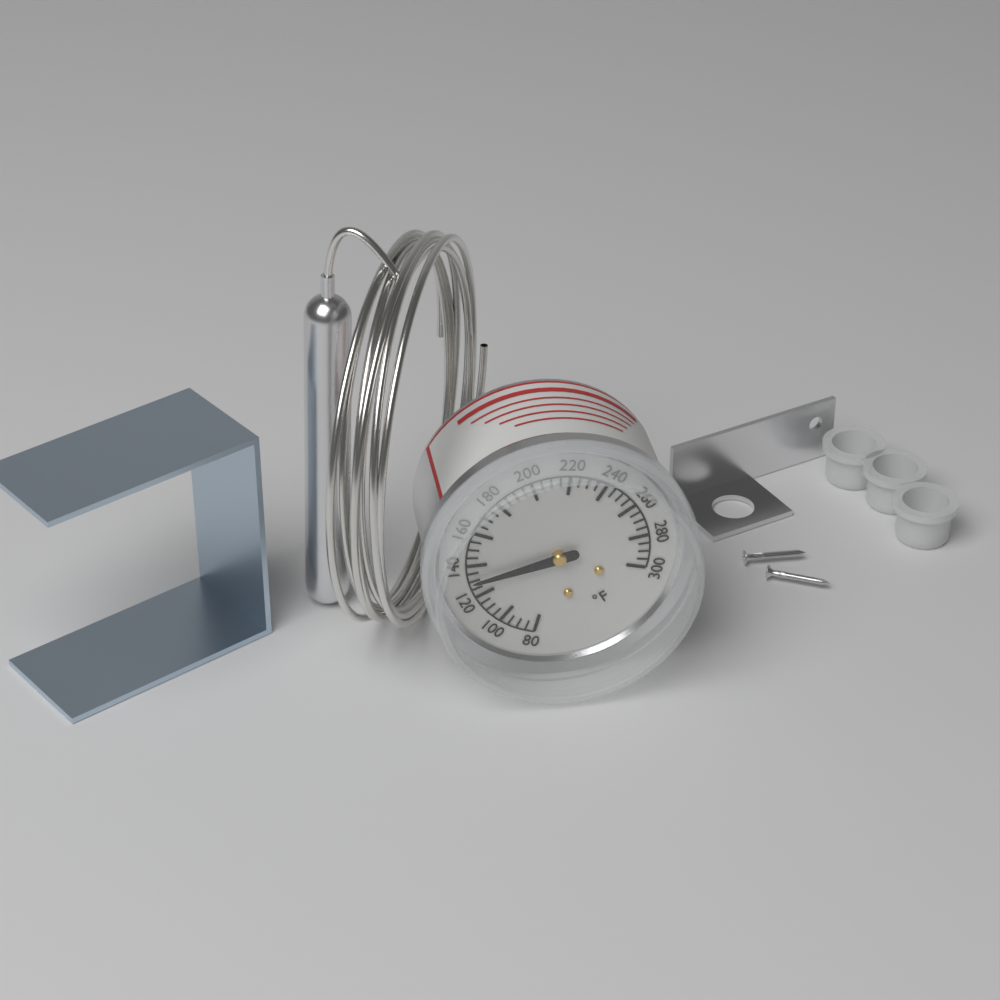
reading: 130 °F
